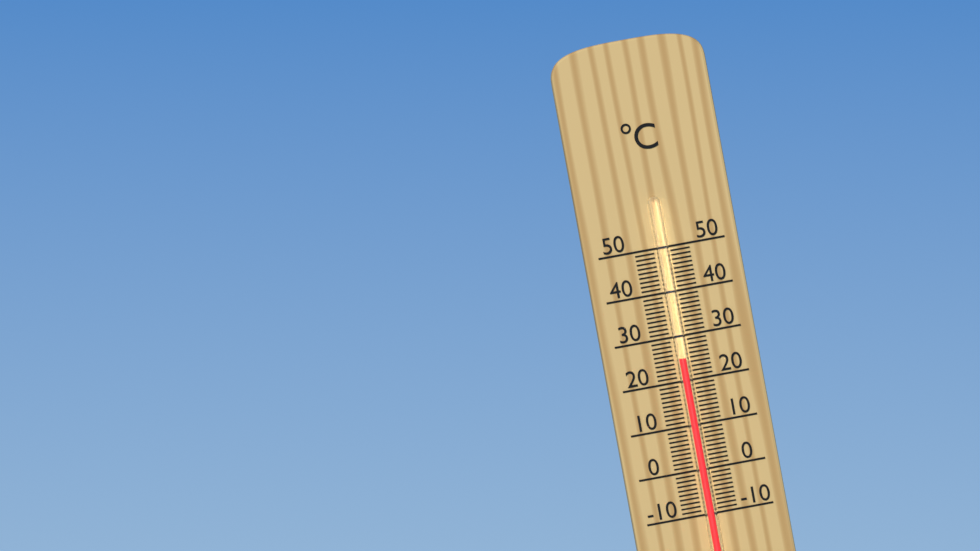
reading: 25 °C
